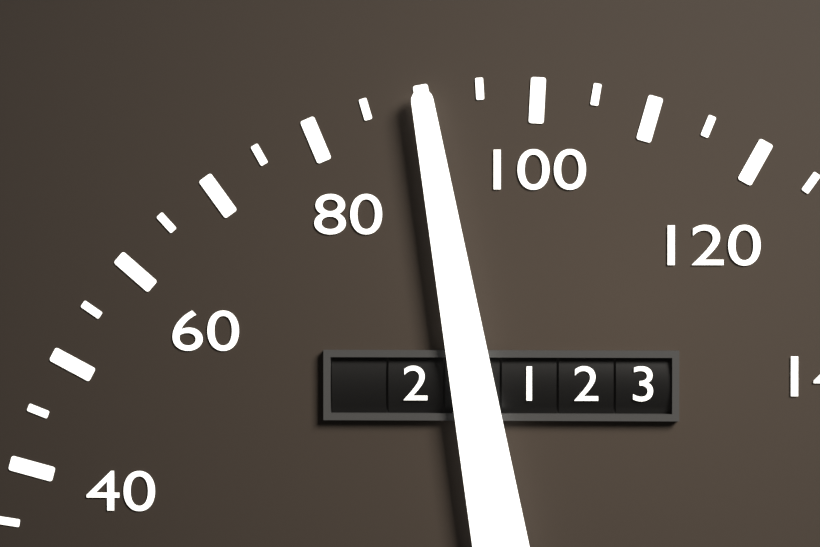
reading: 90 (no unit)
